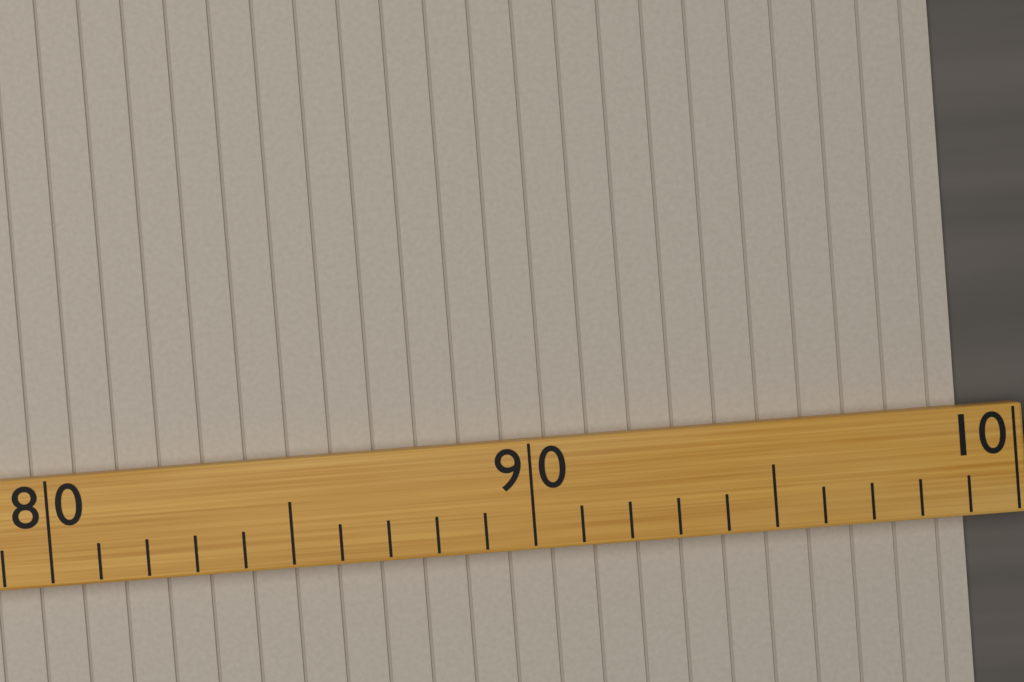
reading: 99 (no unit)
